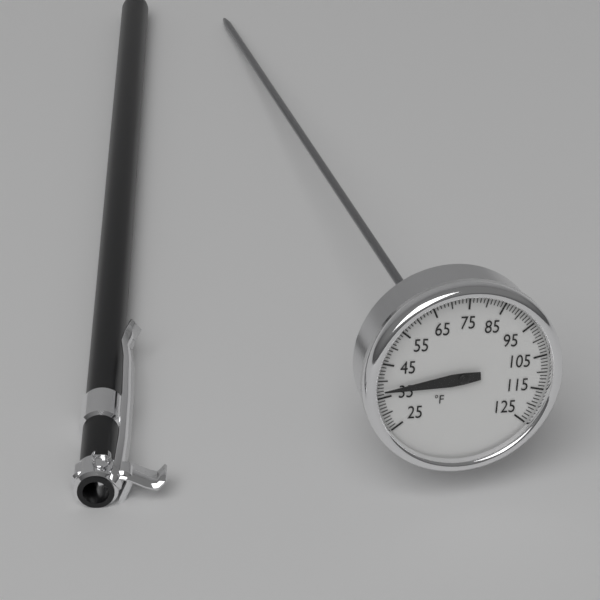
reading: 37 °F
